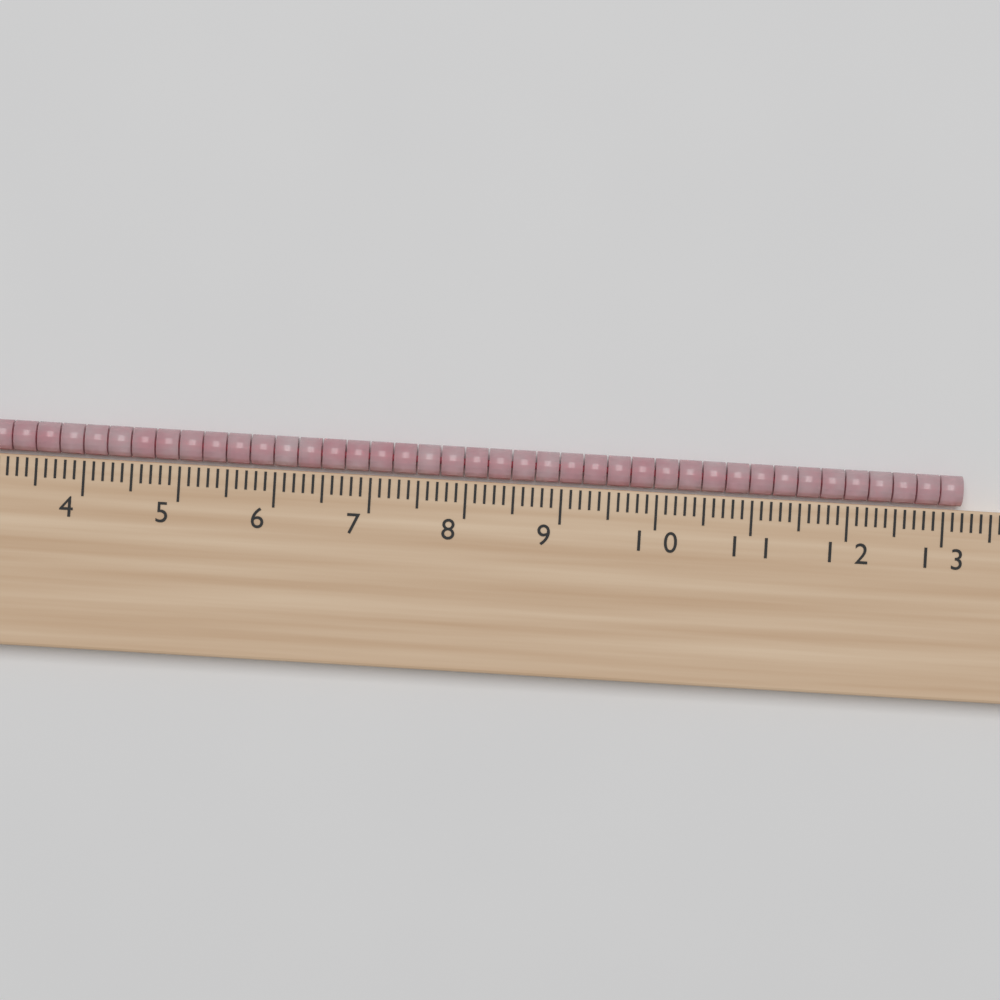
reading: 13.2 cm
